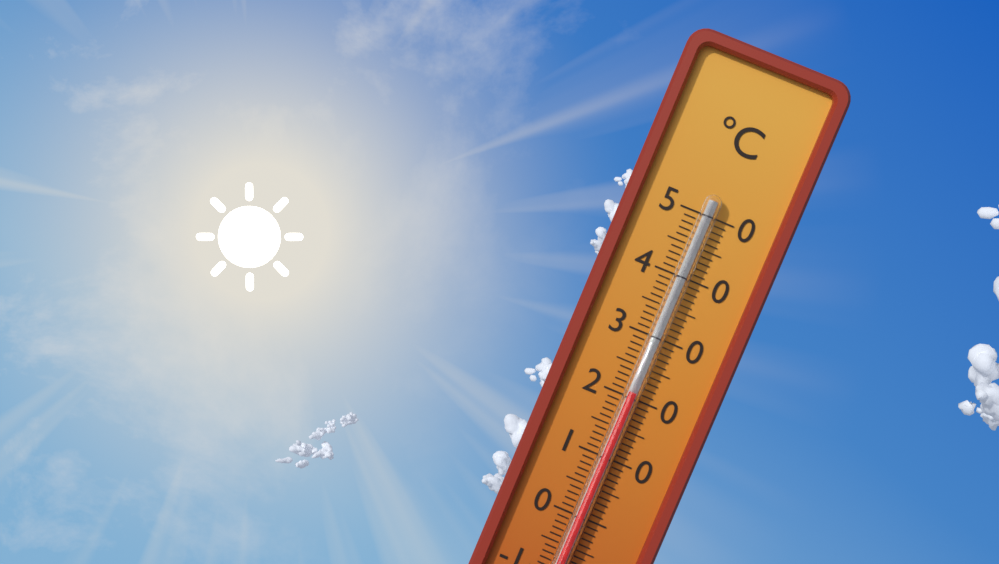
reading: 21 °C
